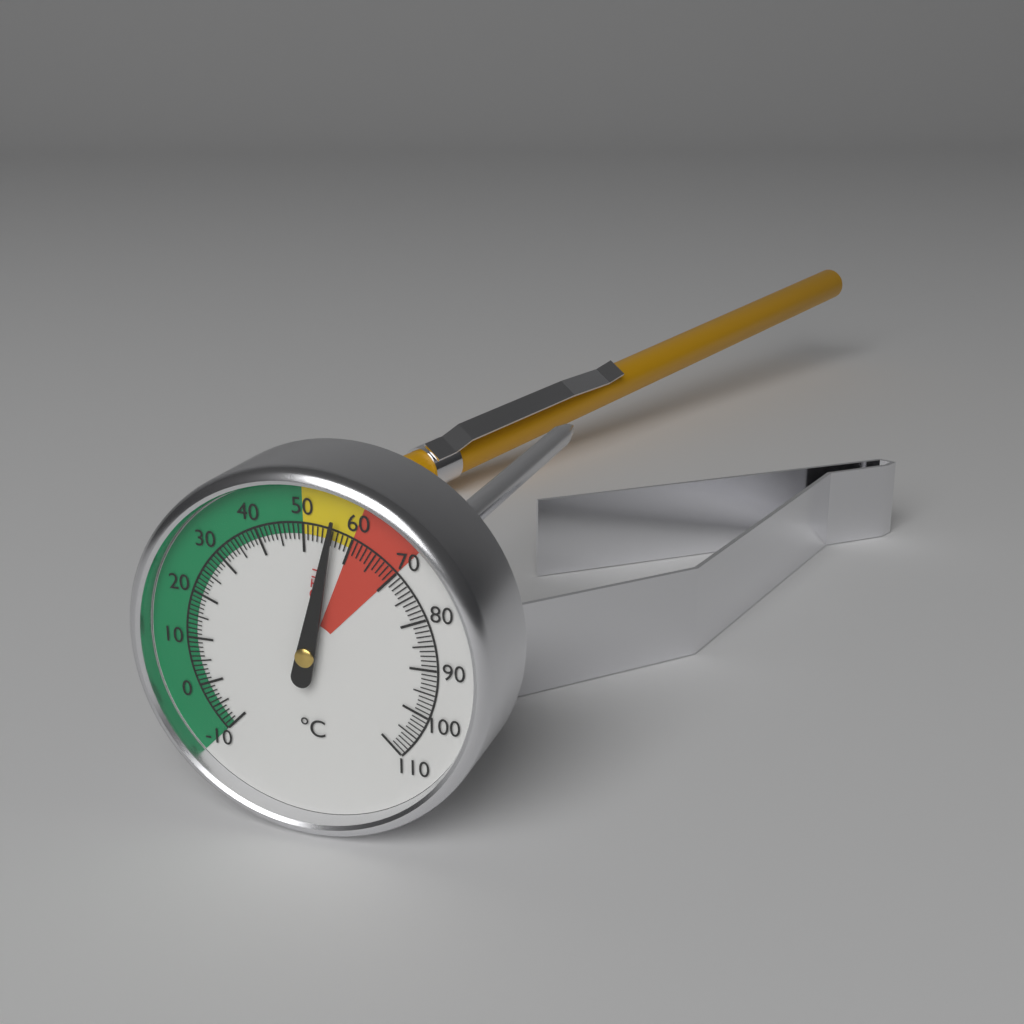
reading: 56 °C
